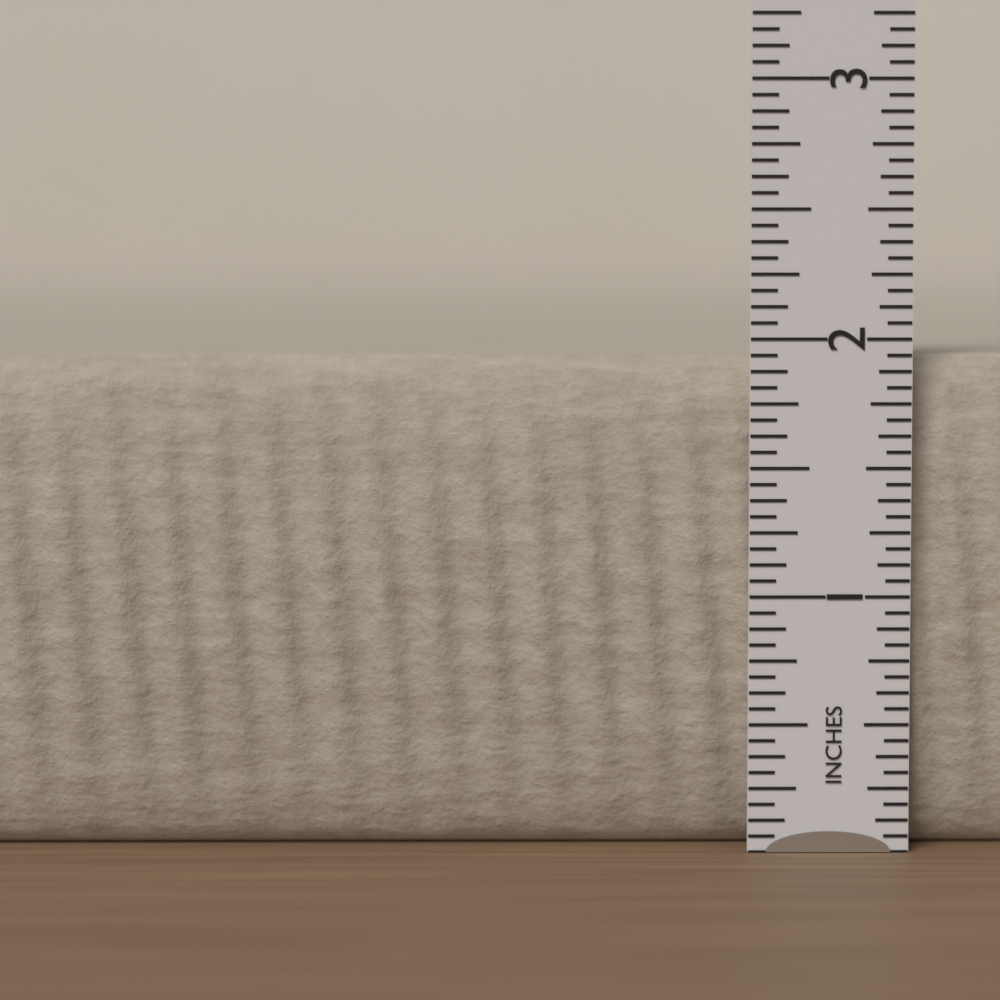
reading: 1.9375 in
